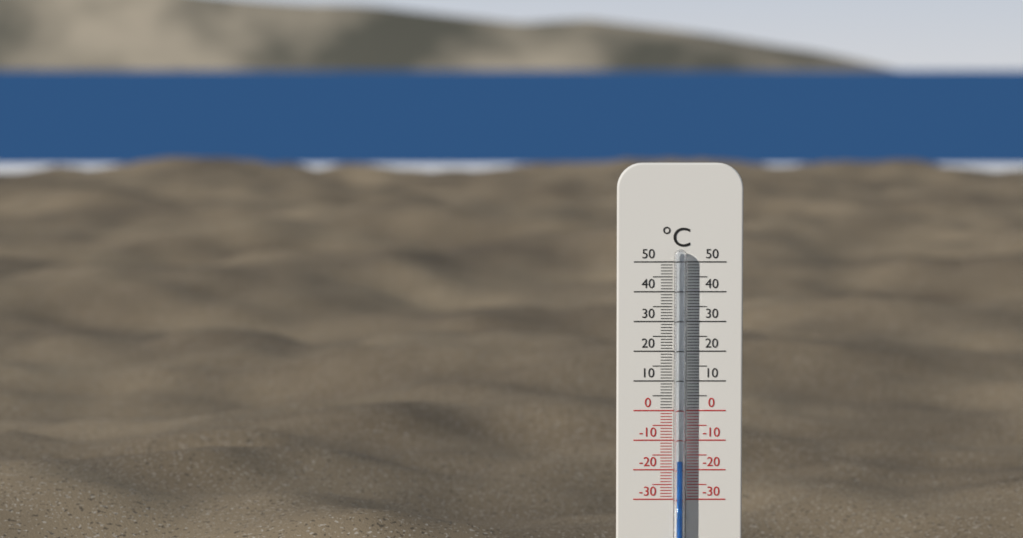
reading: -17 °C
